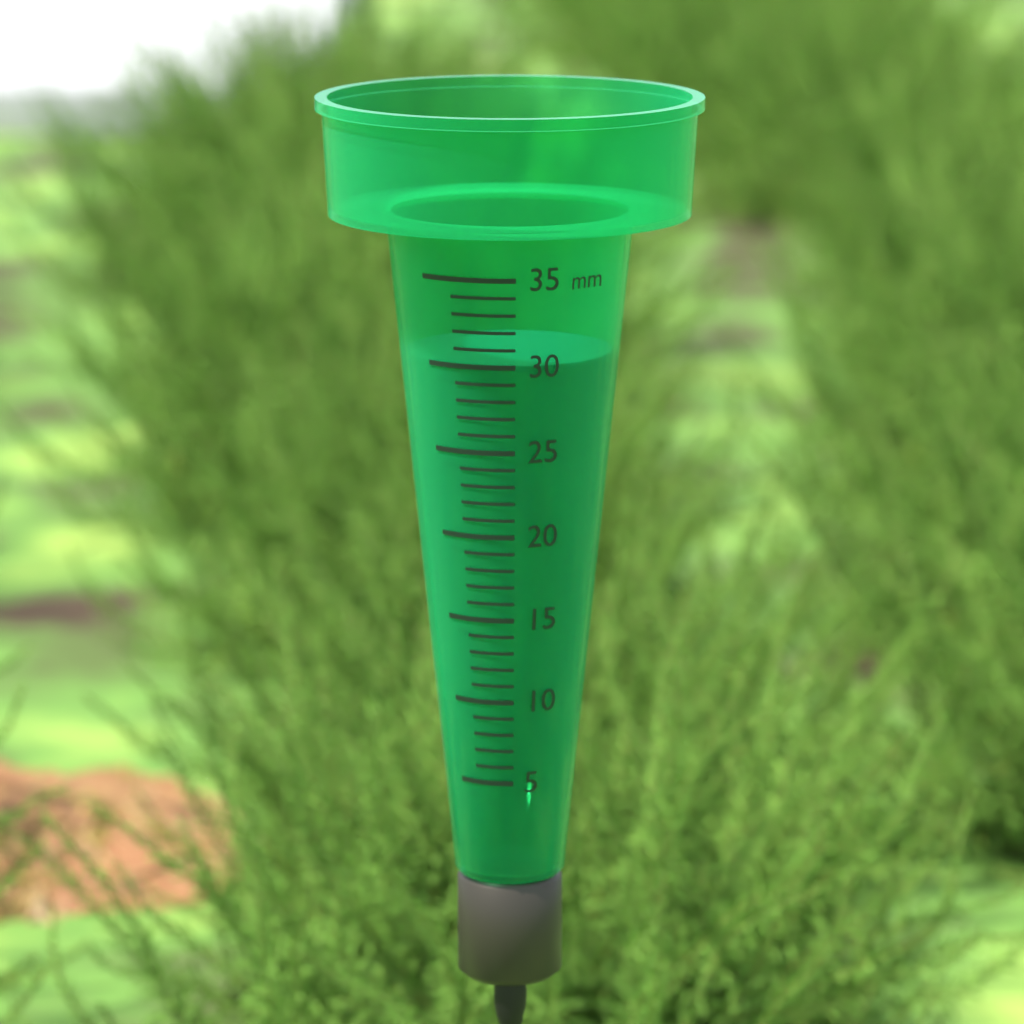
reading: 30 mm
